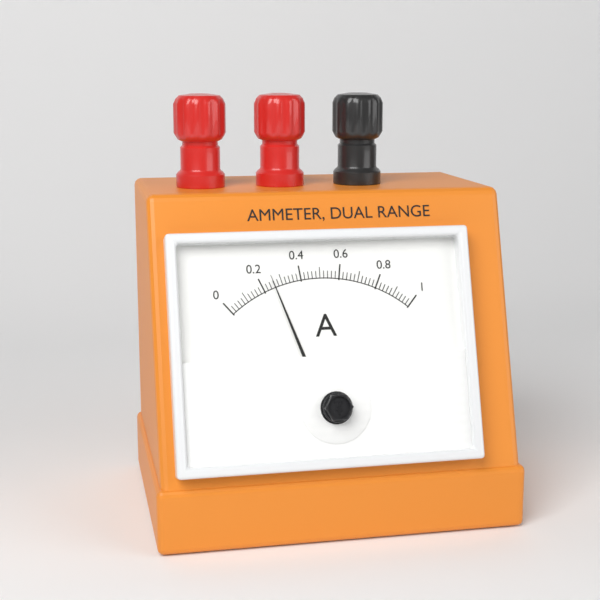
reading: 0.26 A
